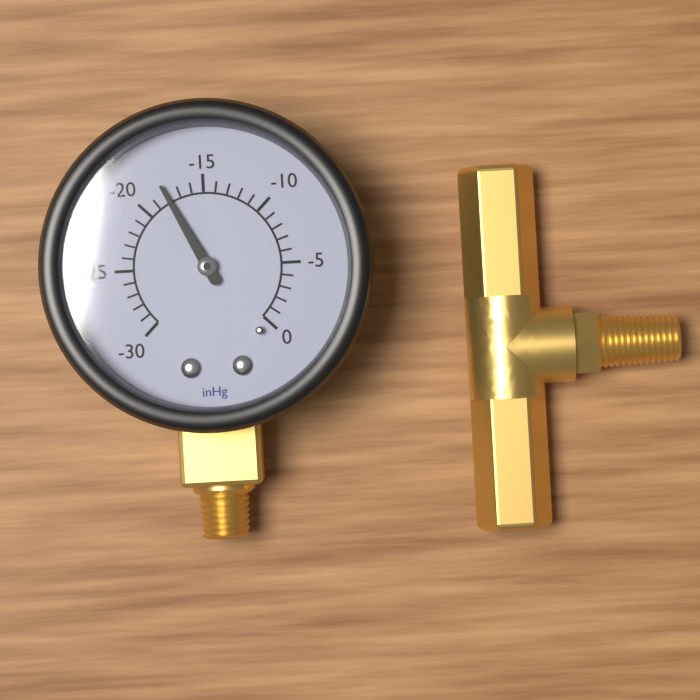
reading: -18 inHg
